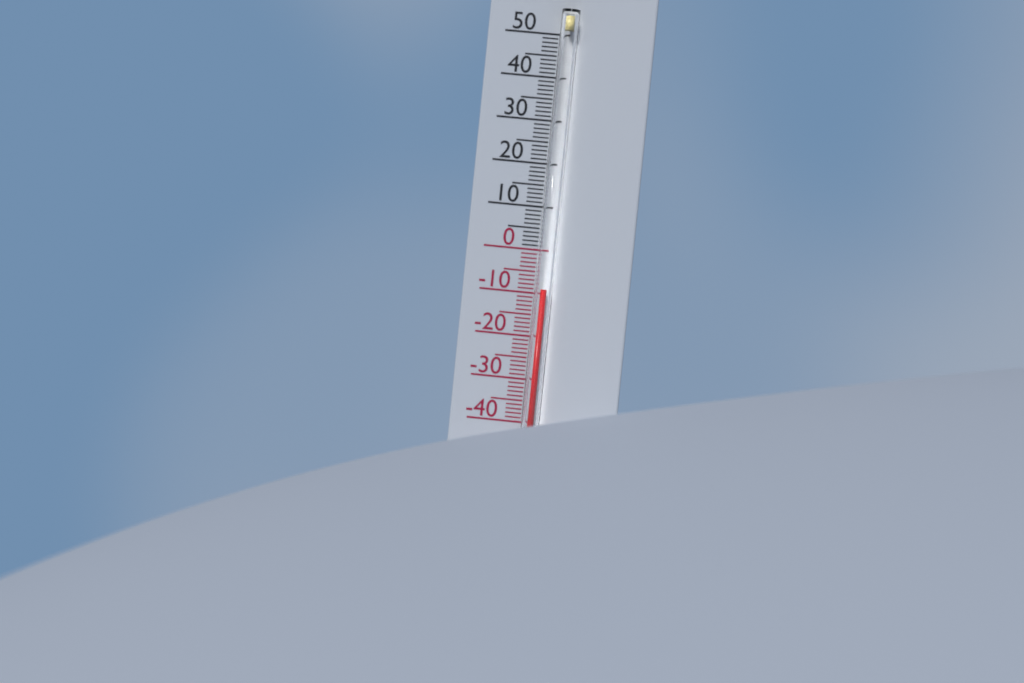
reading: -9 °C
